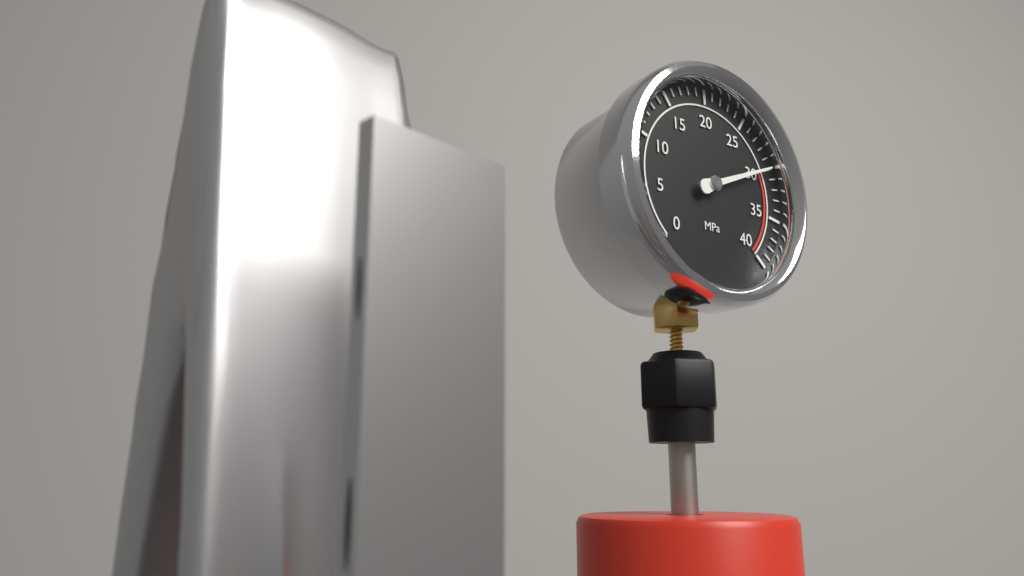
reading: 30 MPa
